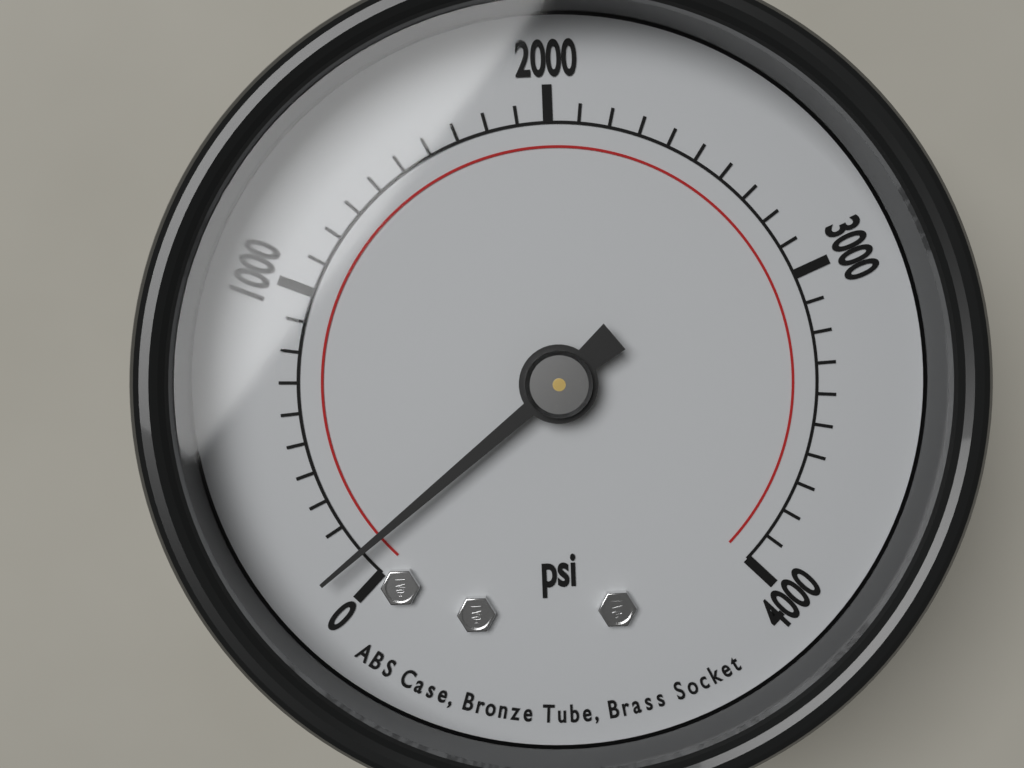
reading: 100 psi
